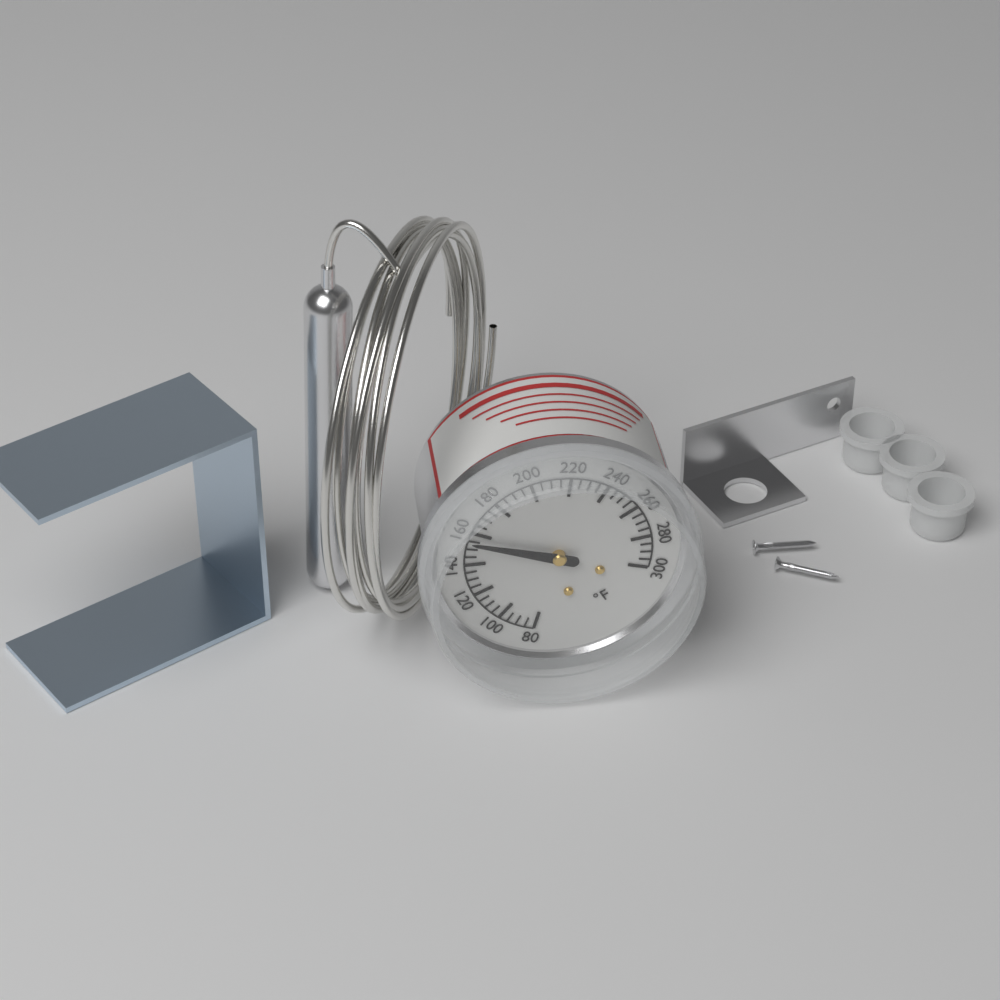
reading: 155 °F
